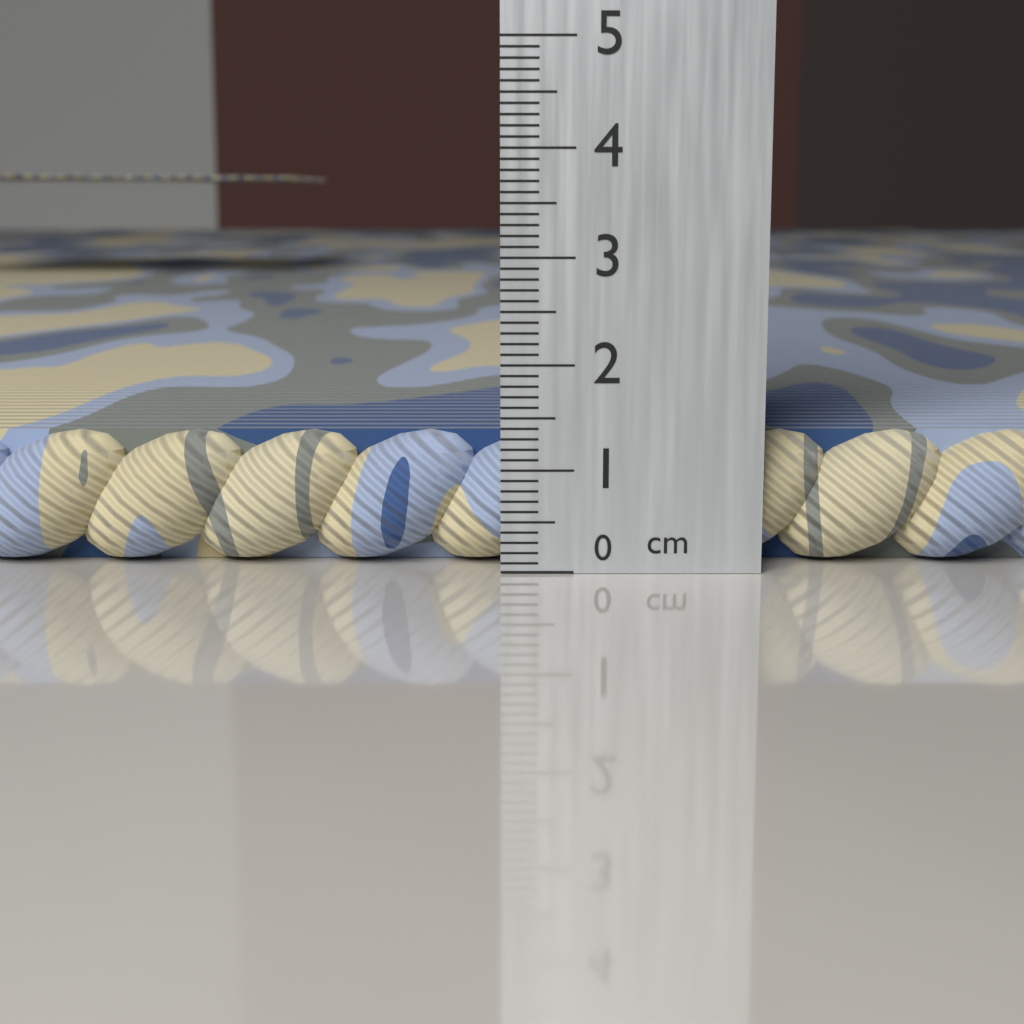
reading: 1.3 cm
